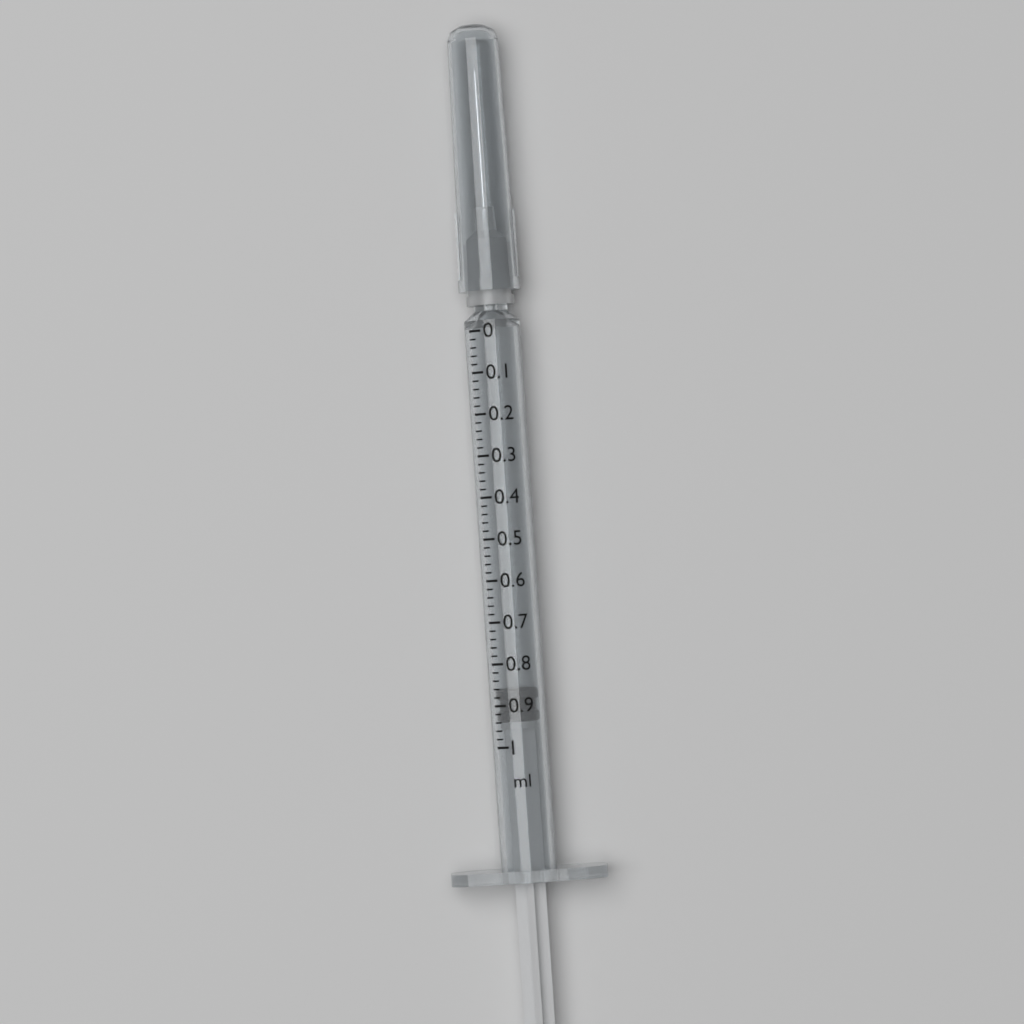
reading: 0.86 ml
